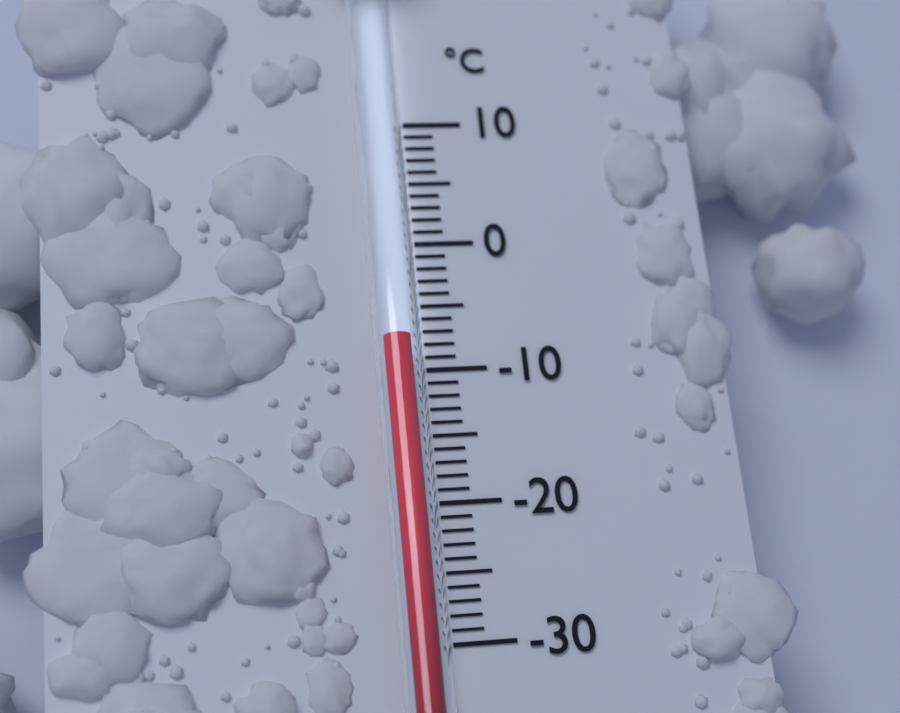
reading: -8 °C
